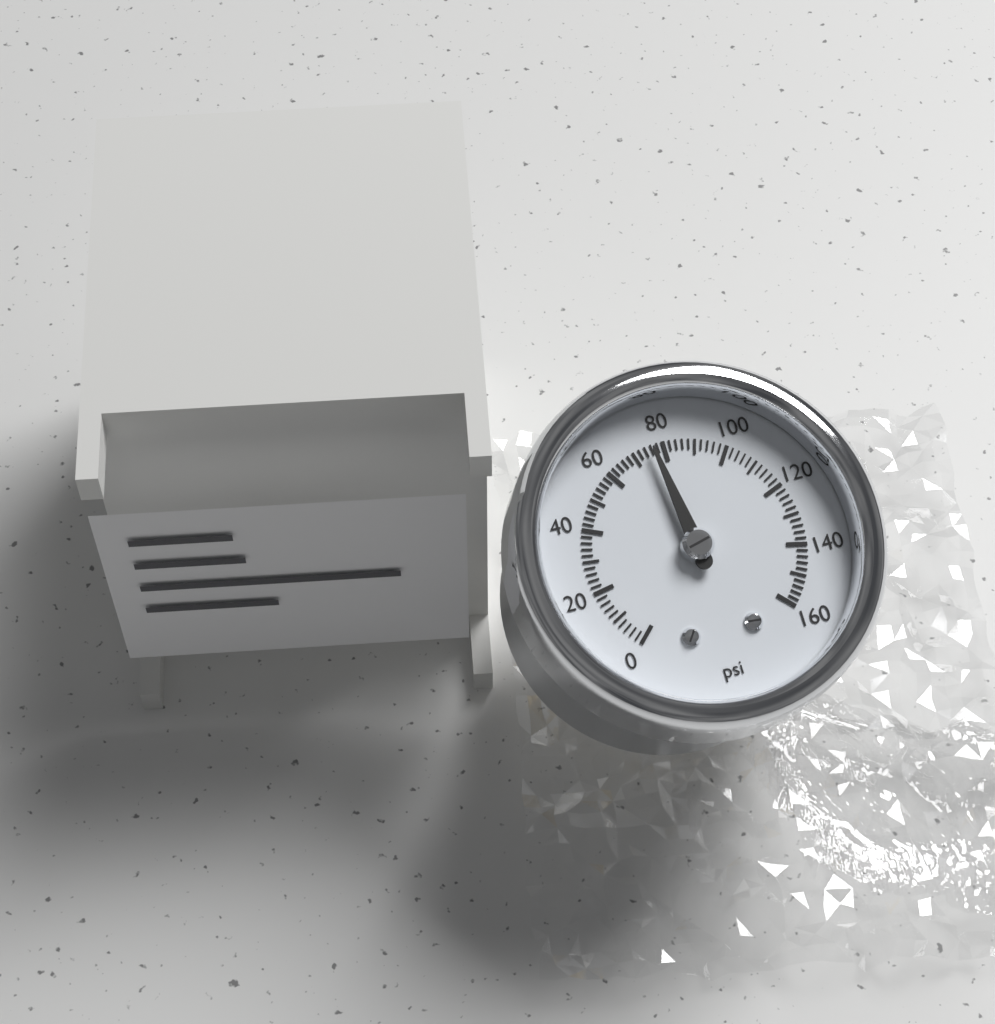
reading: 76 psi
